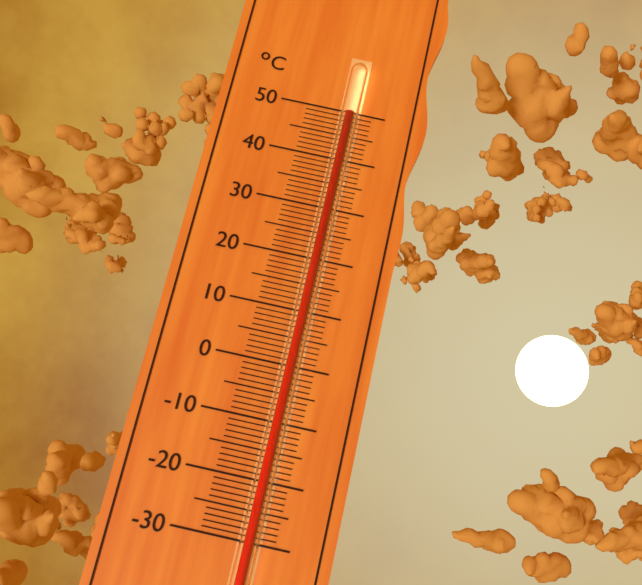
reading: 49 °C
